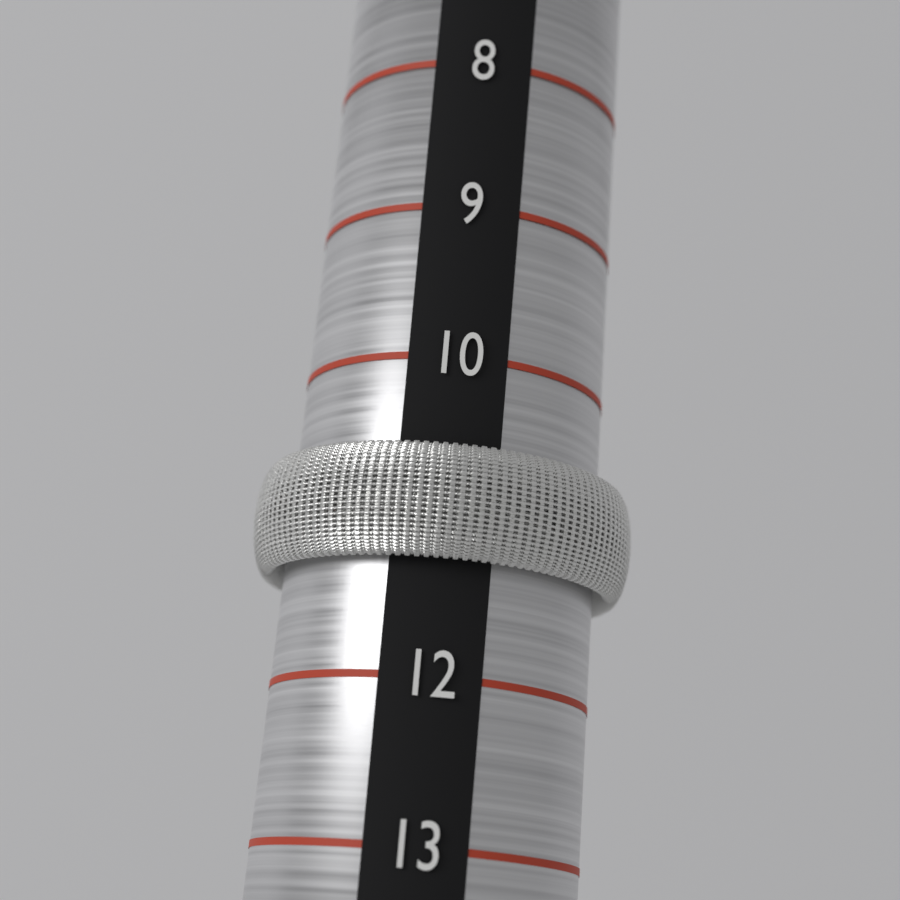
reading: 11.3 (no unit)
